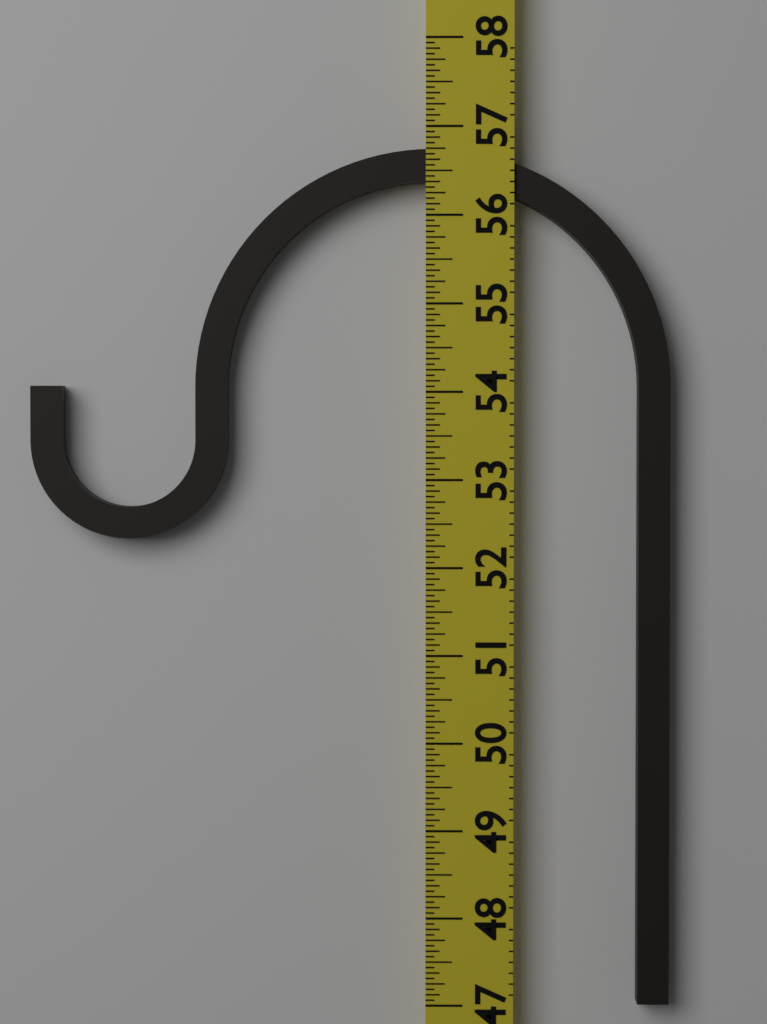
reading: 56.7500 (no unit)
